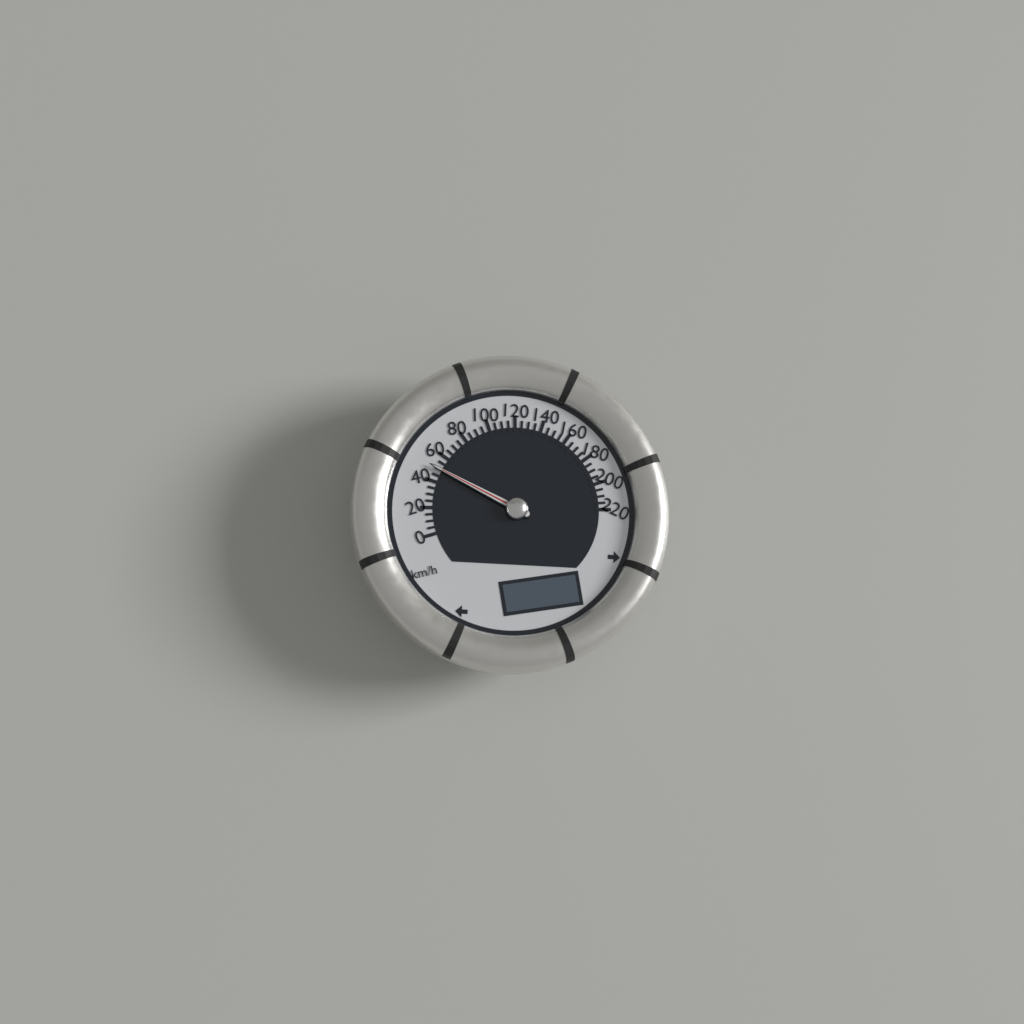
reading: 50 km/h
